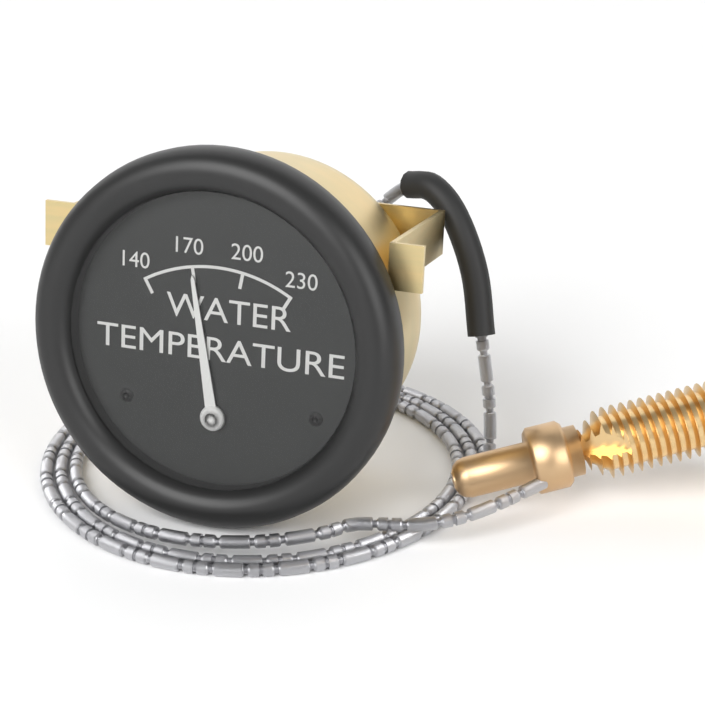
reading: 170 (no unit)
